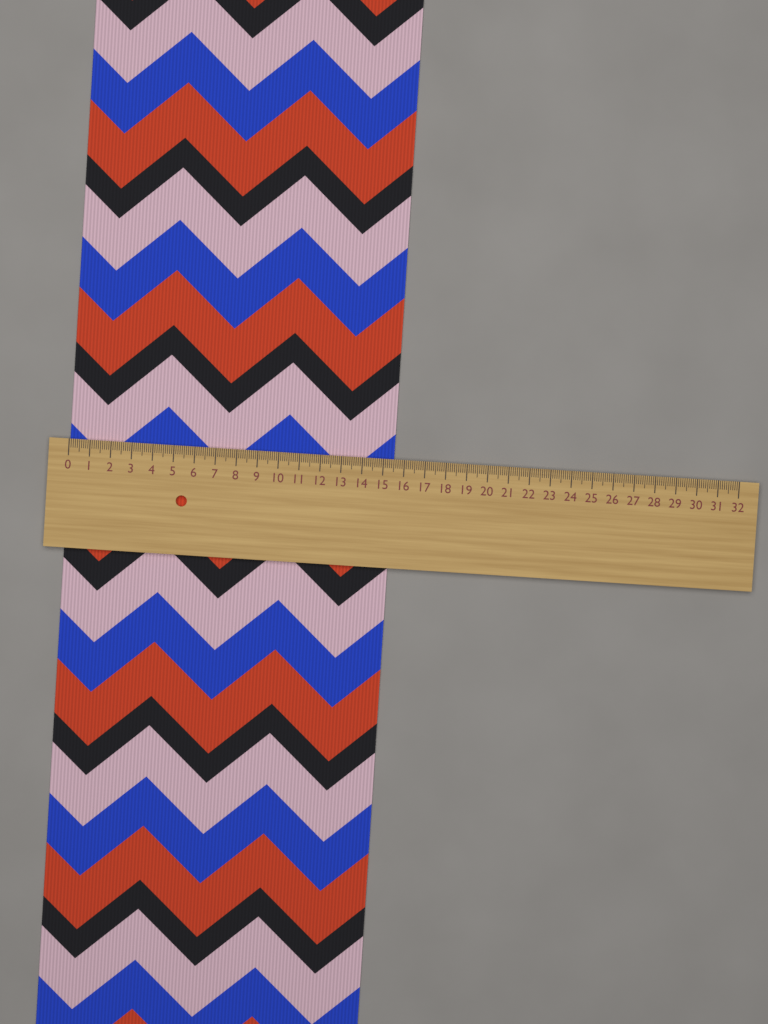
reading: 15.5 (no unit)
